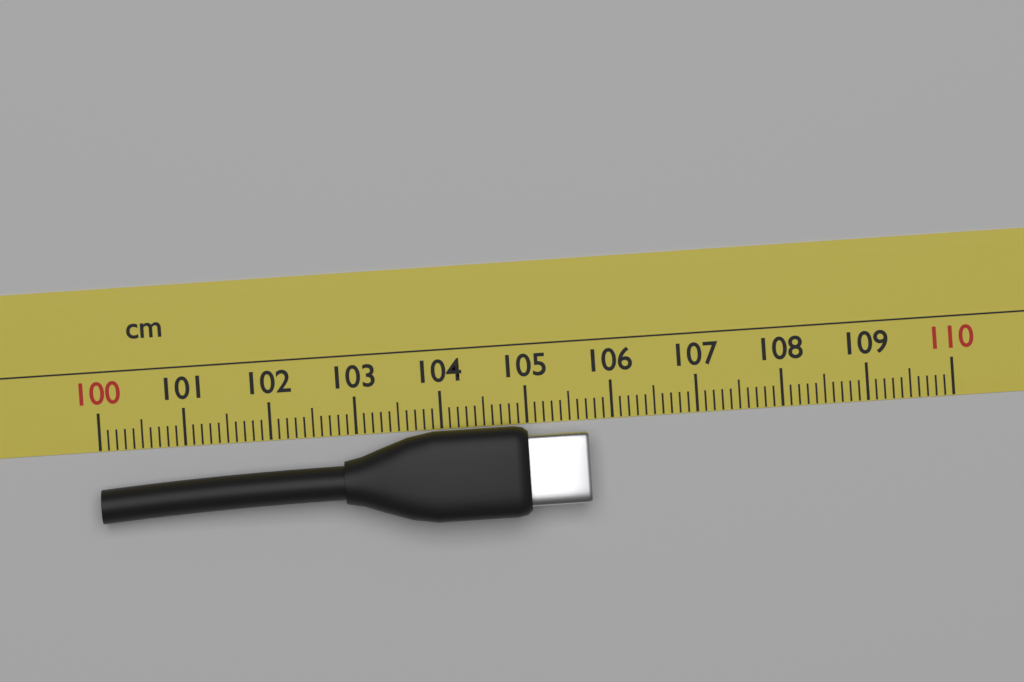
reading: 105.7 cm
